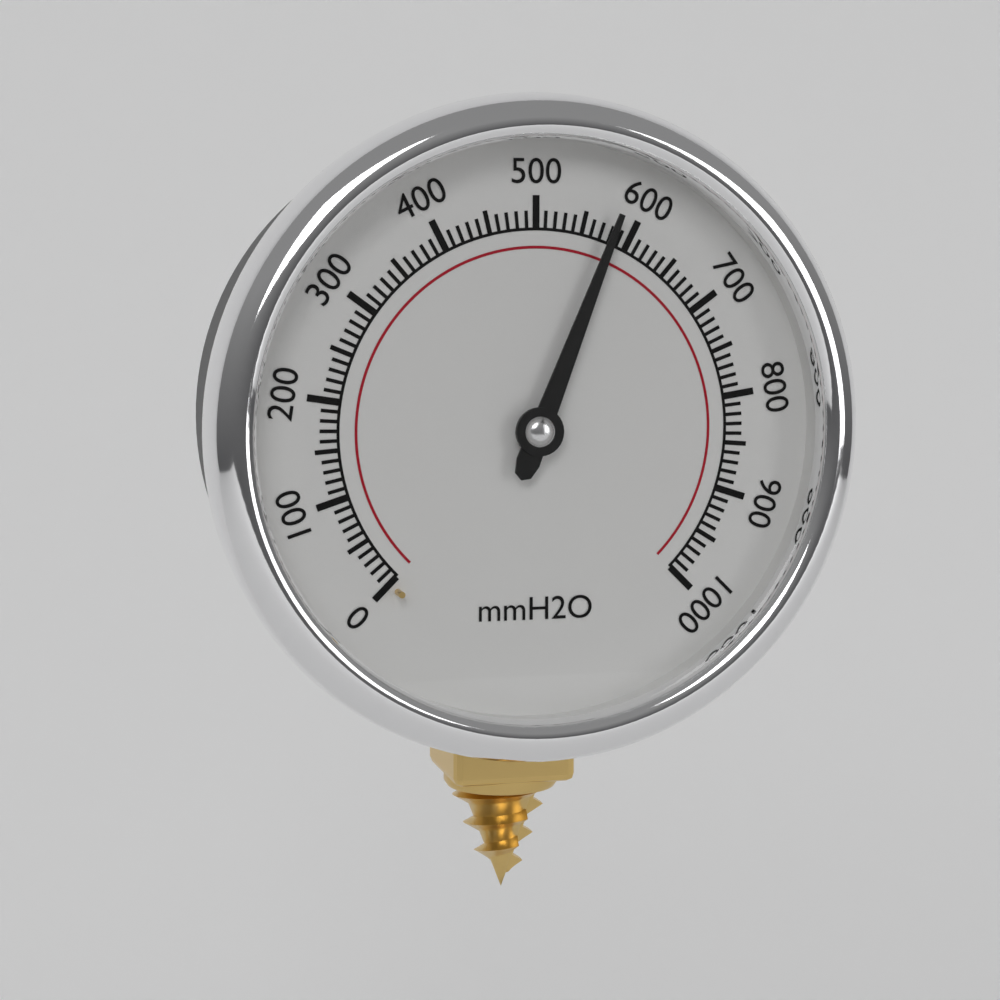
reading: 580 mmH2O
